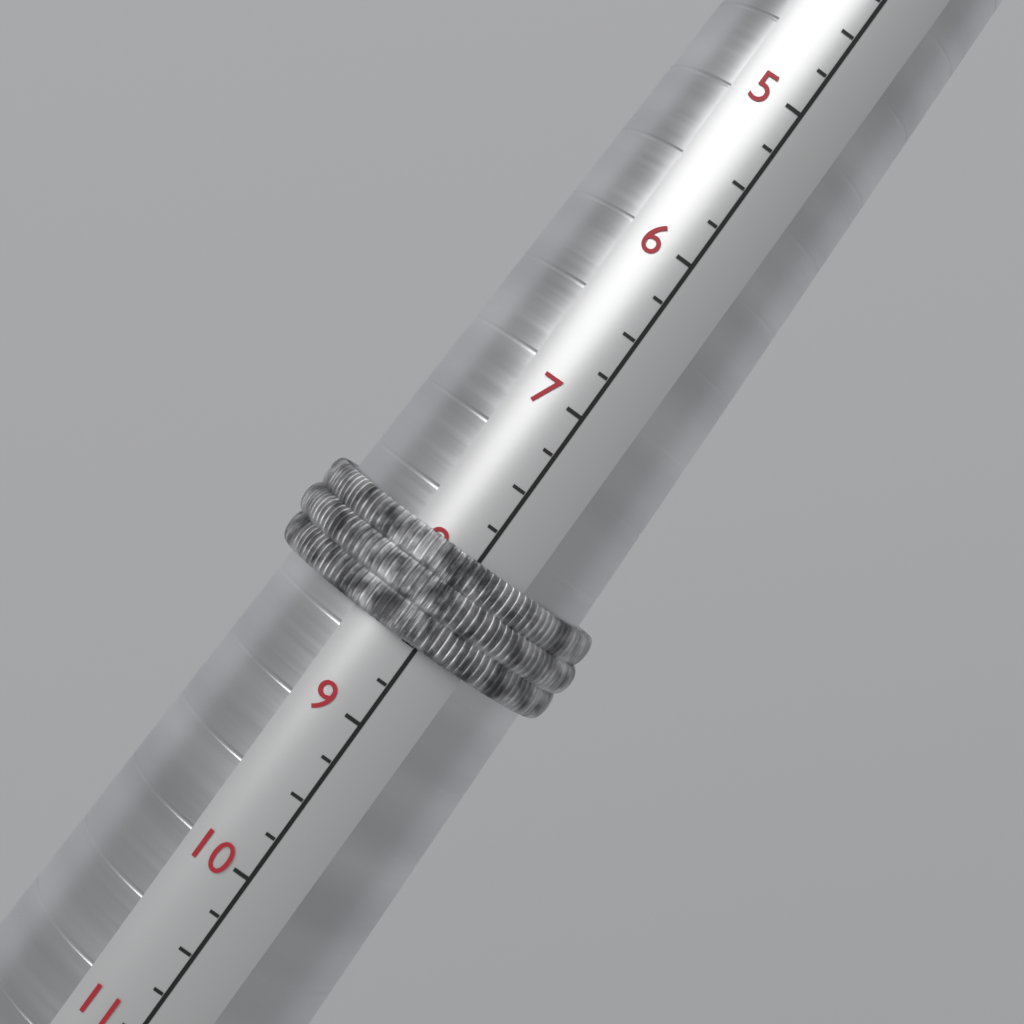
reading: 8.50 (no unit)
